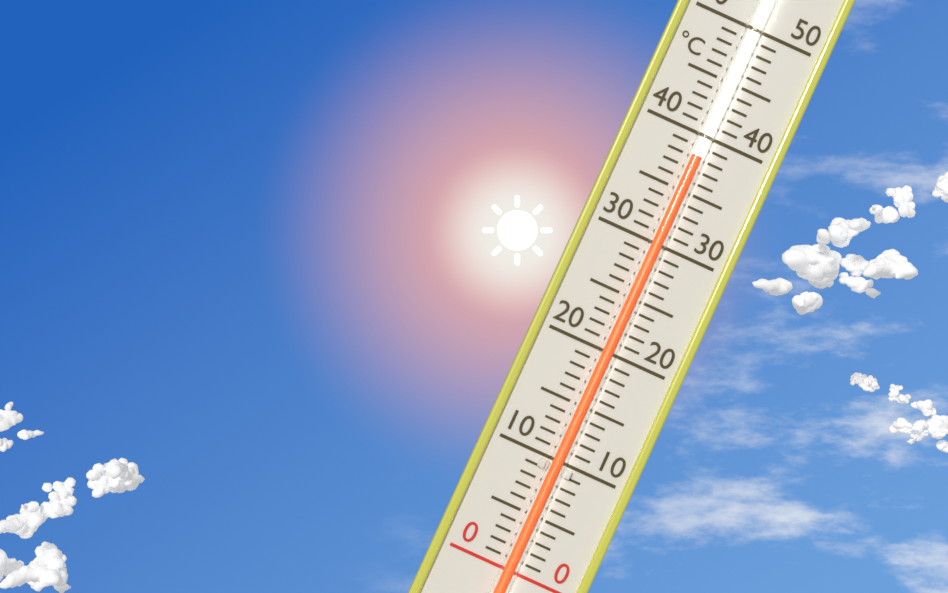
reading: 38 °C
